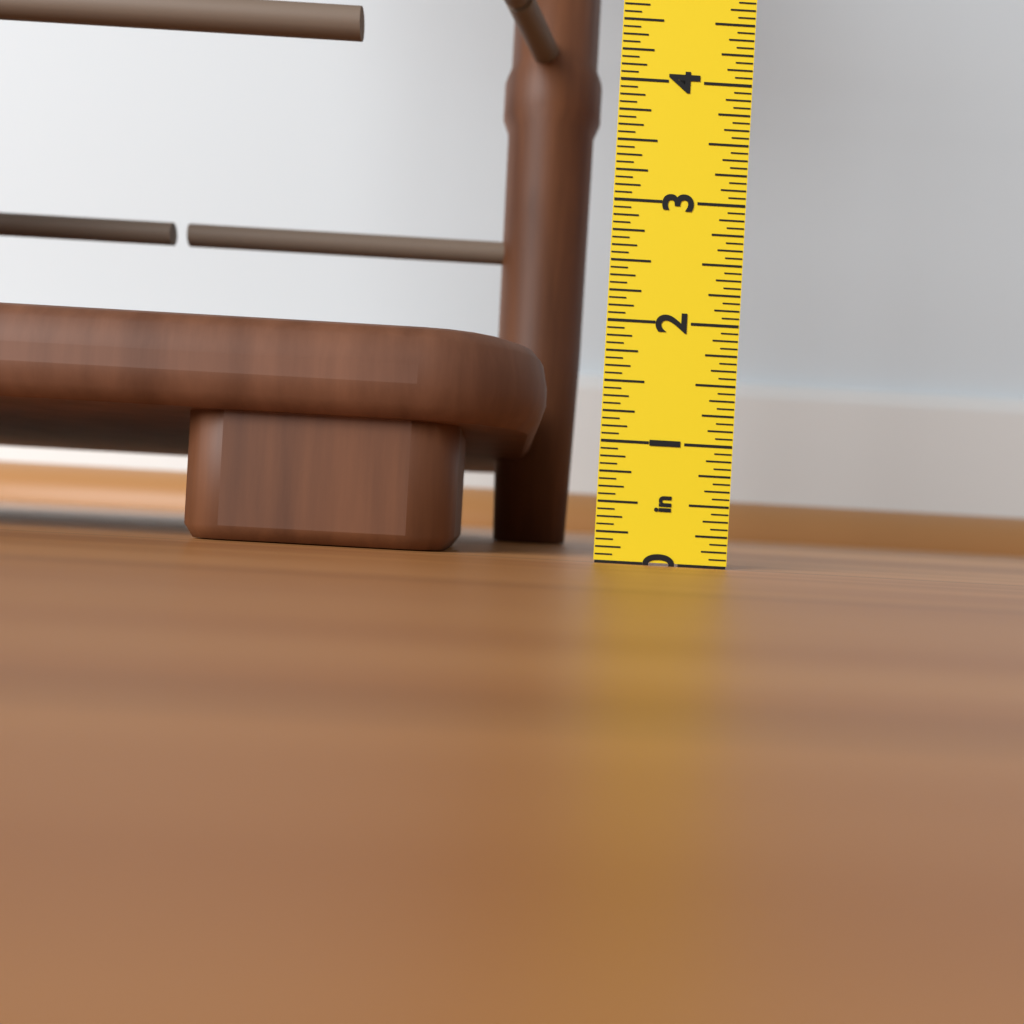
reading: 1.8750 in
